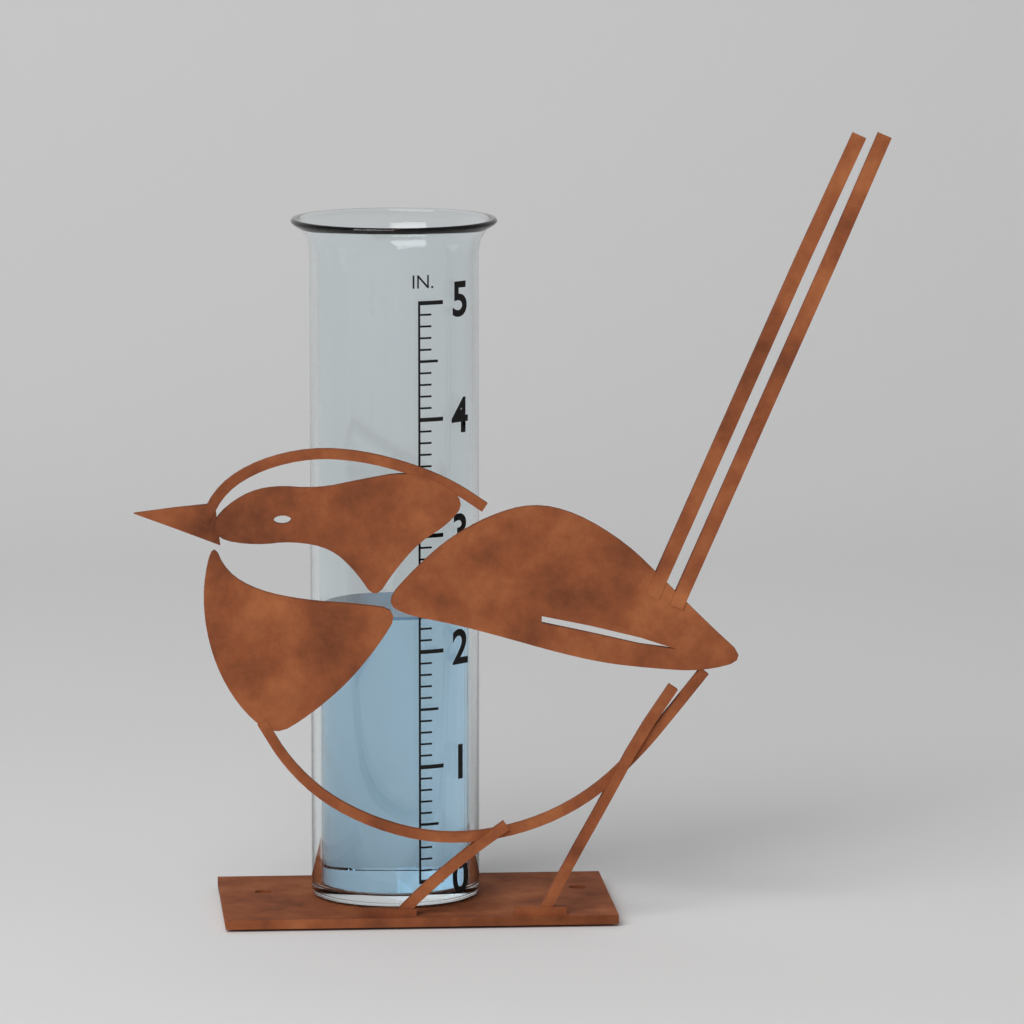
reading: 2.3 in
